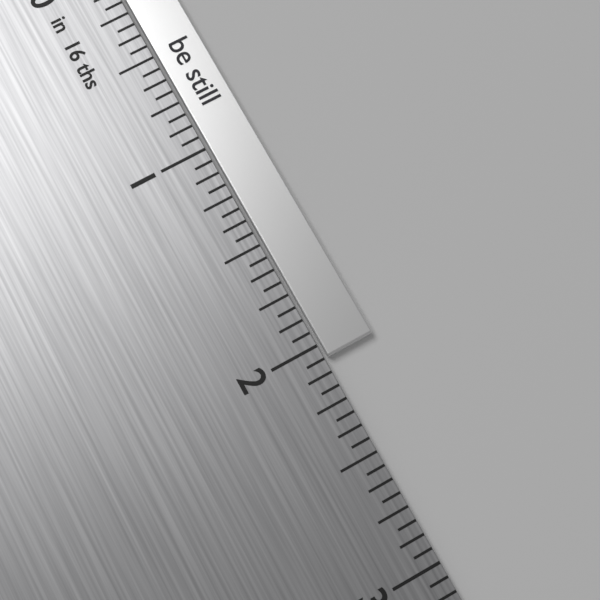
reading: 2.0625 in
